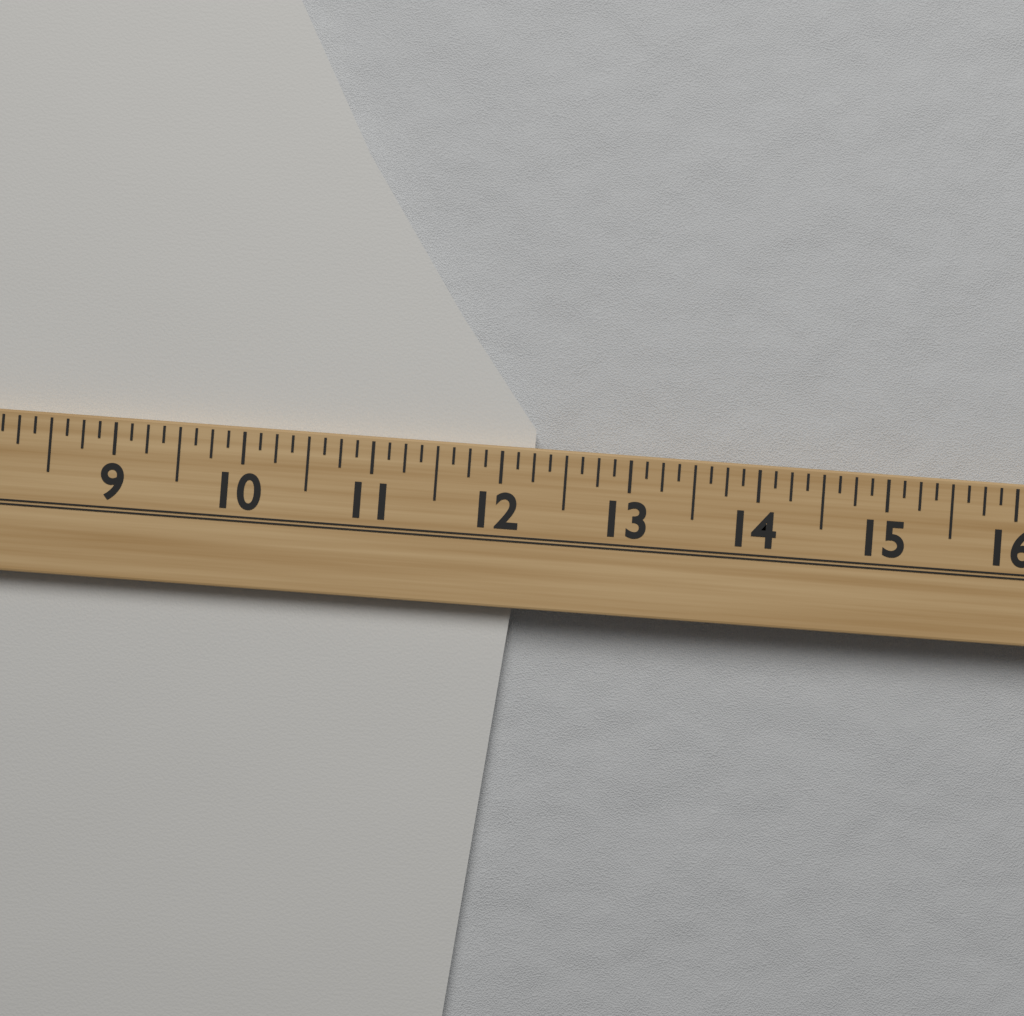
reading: 12.250 (no unit)
